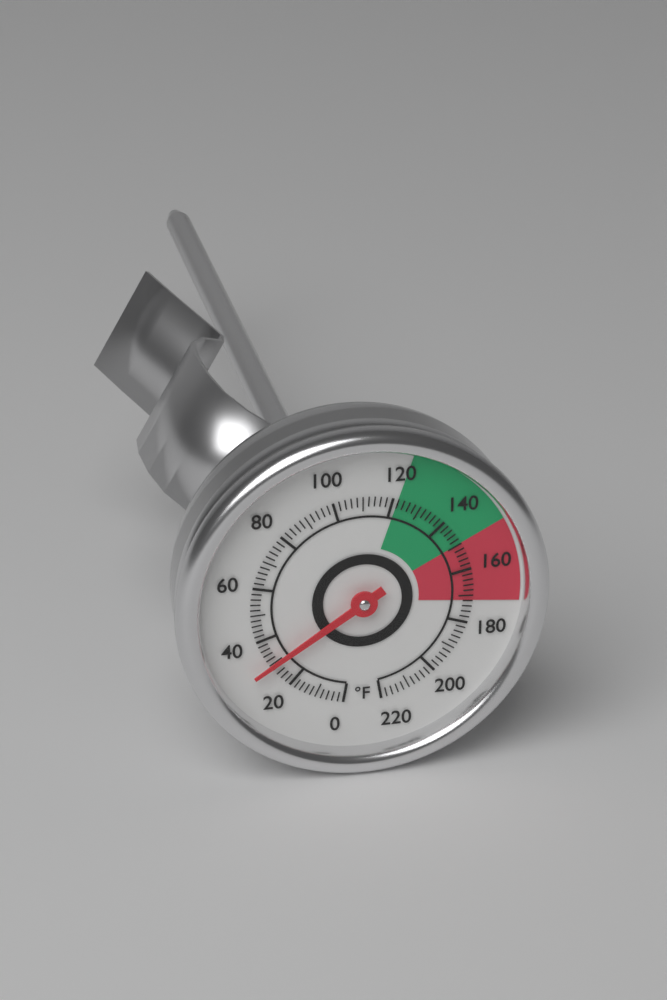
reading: 30 °F
